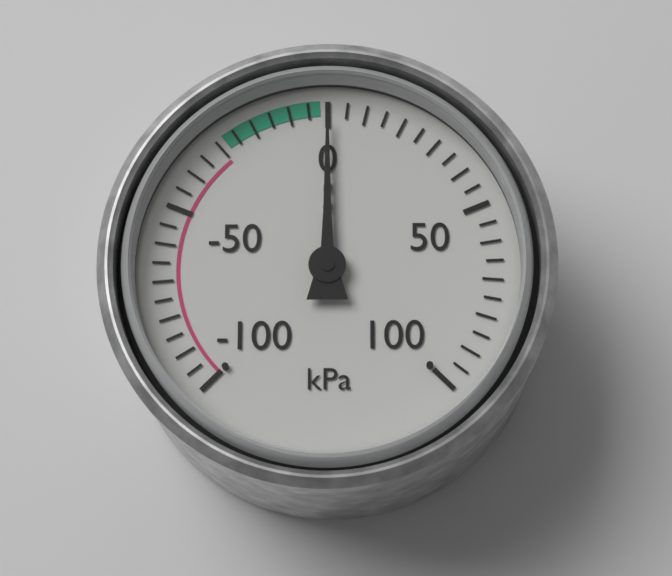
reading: 0 kPa
